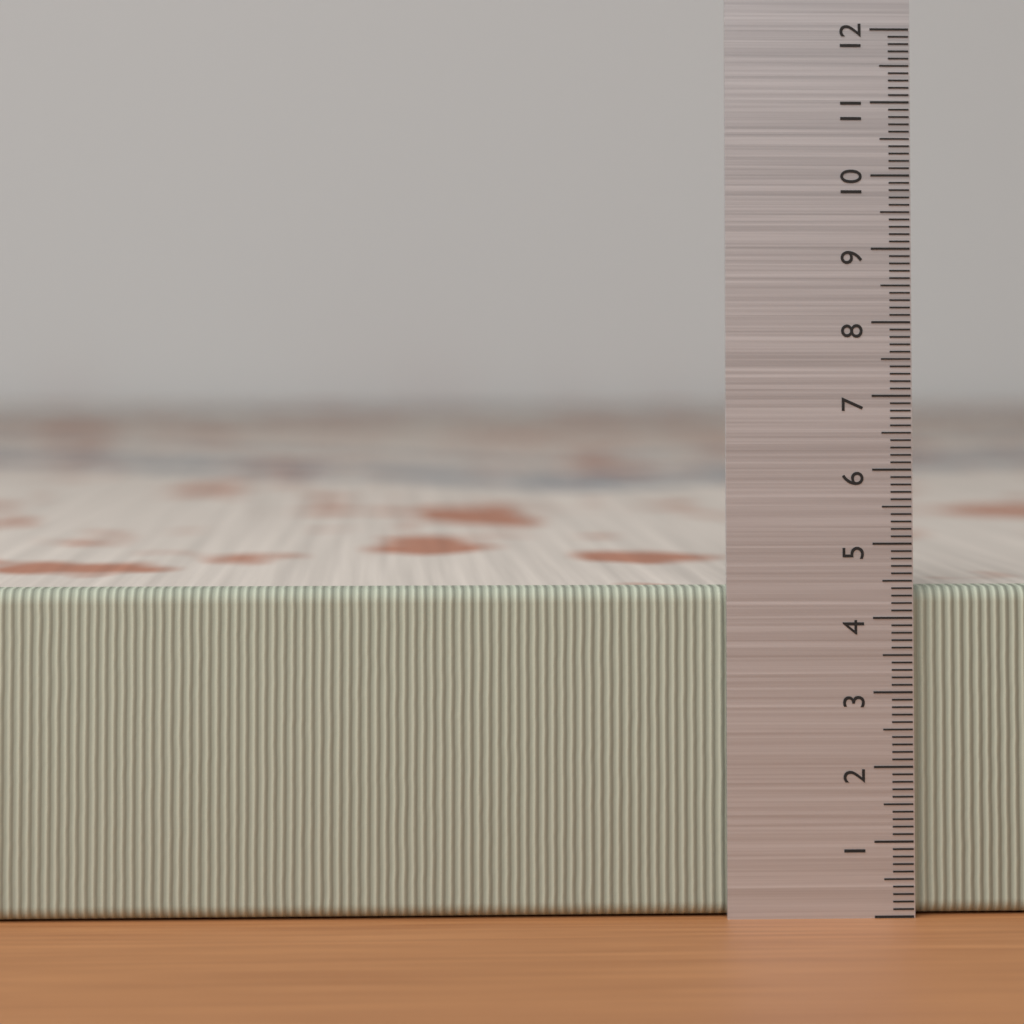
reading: 4.4 (no unit)
